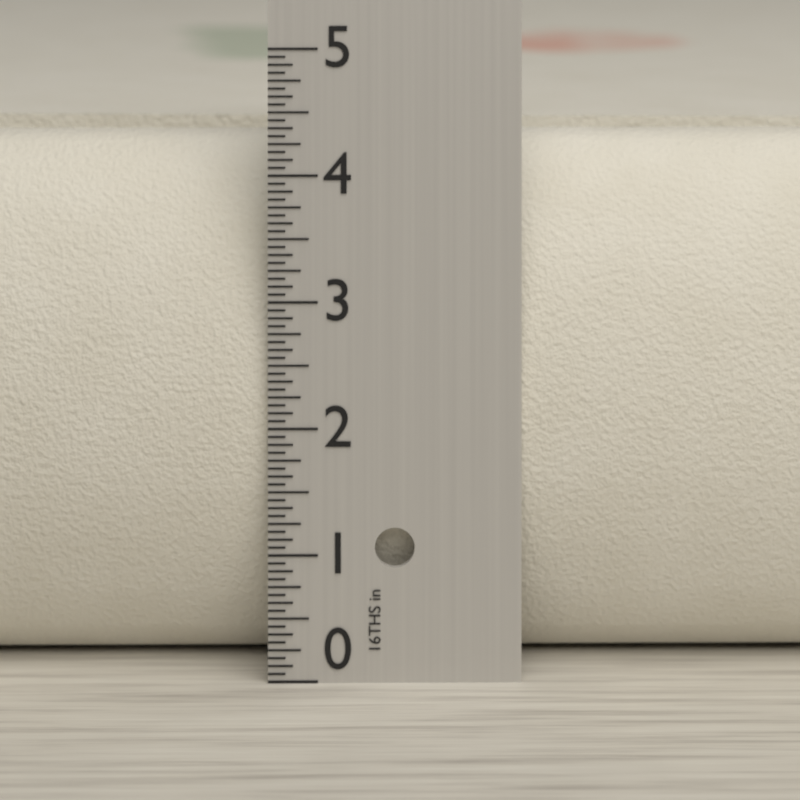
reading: 4.2500 in
